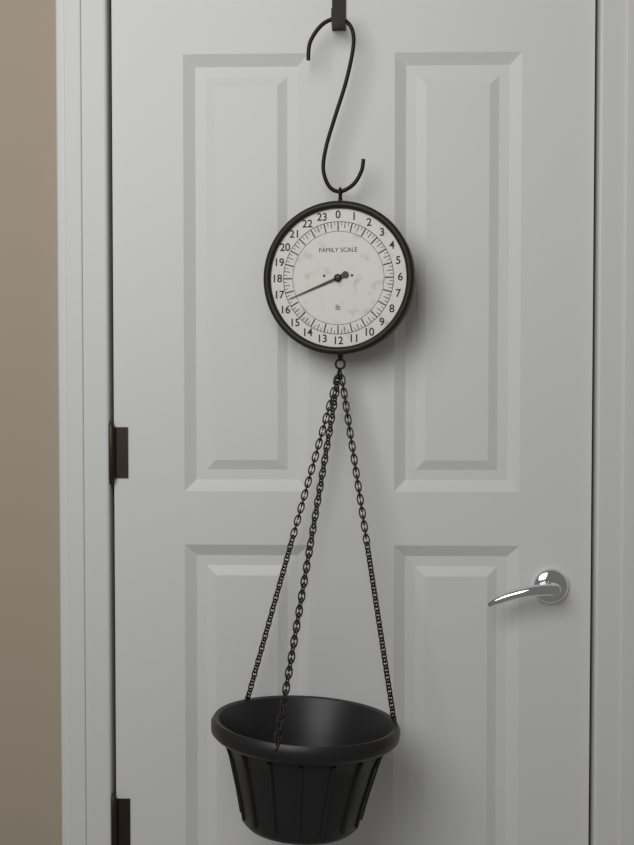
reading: 16.50 lb
